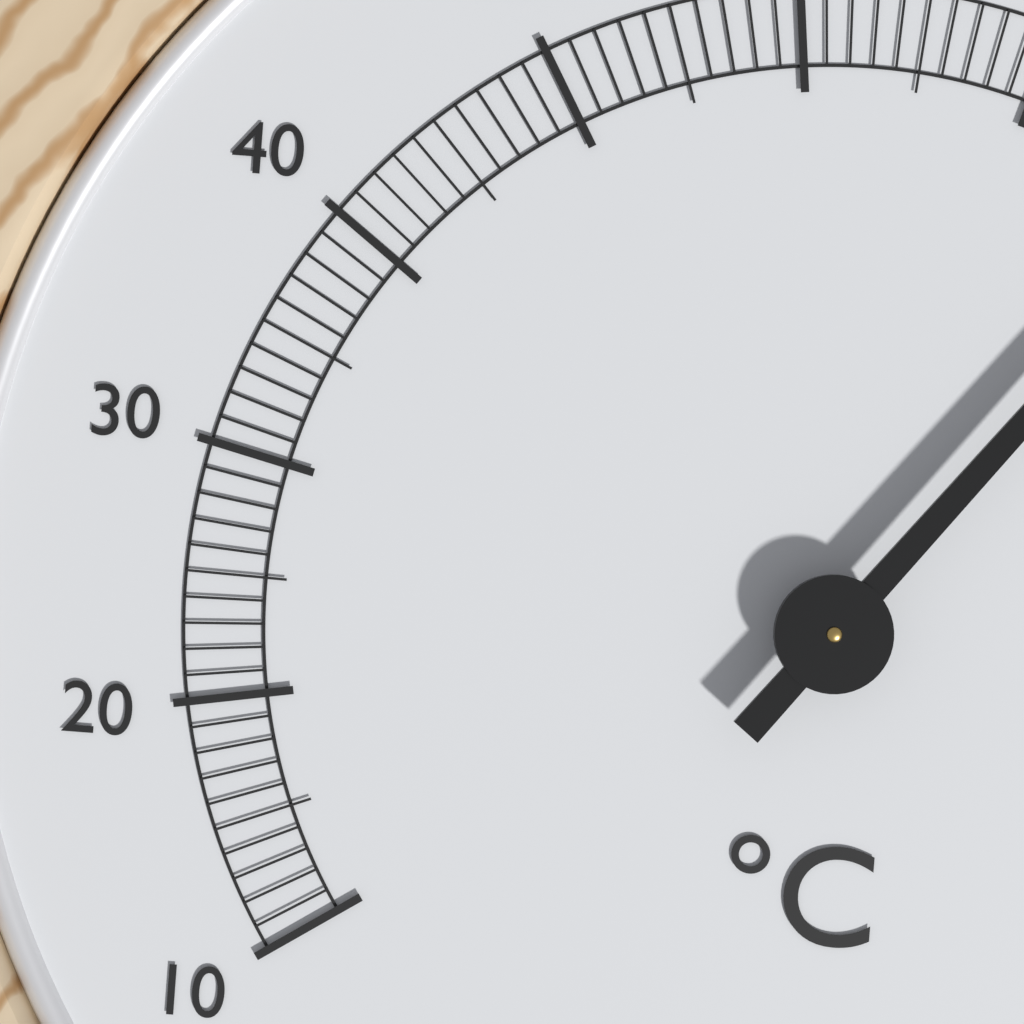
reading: 79 °C
